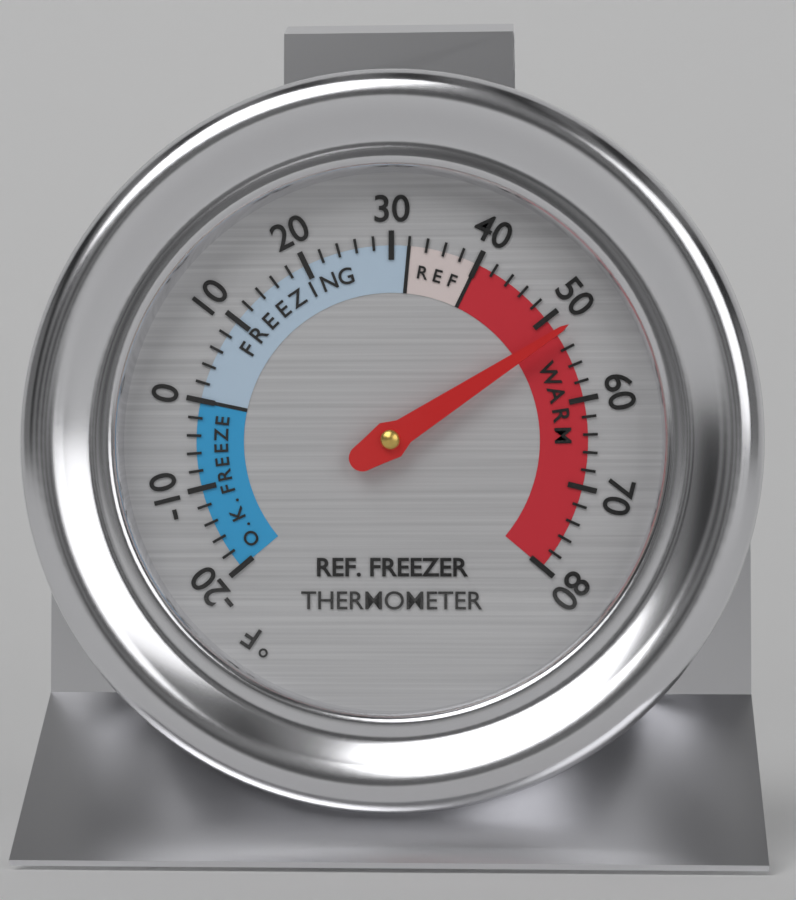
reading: 52 °F
